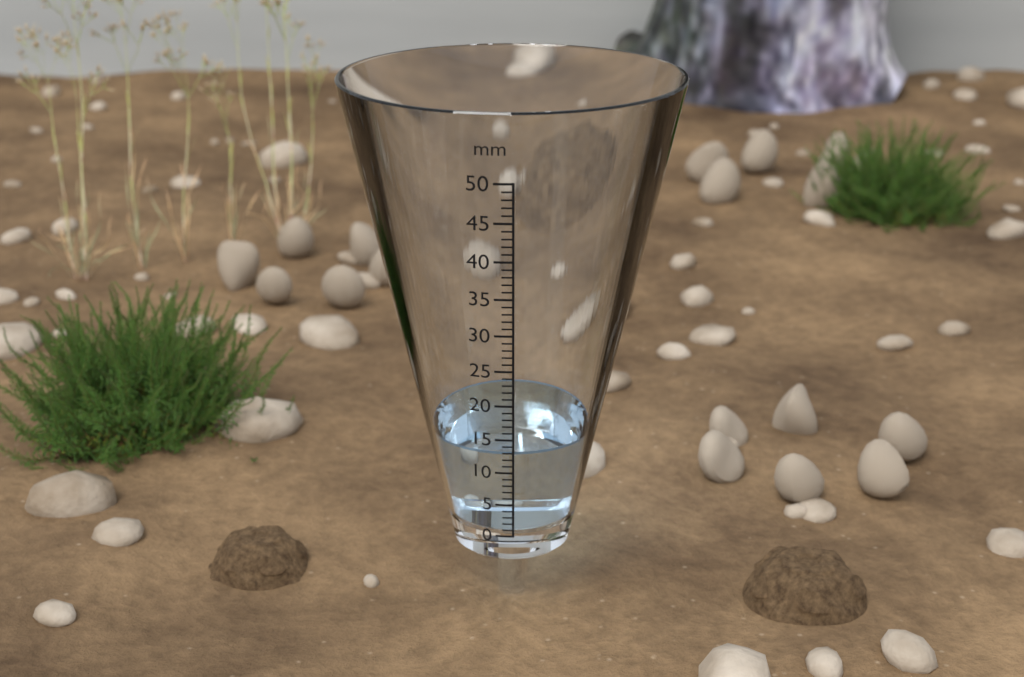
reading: 13 mm
